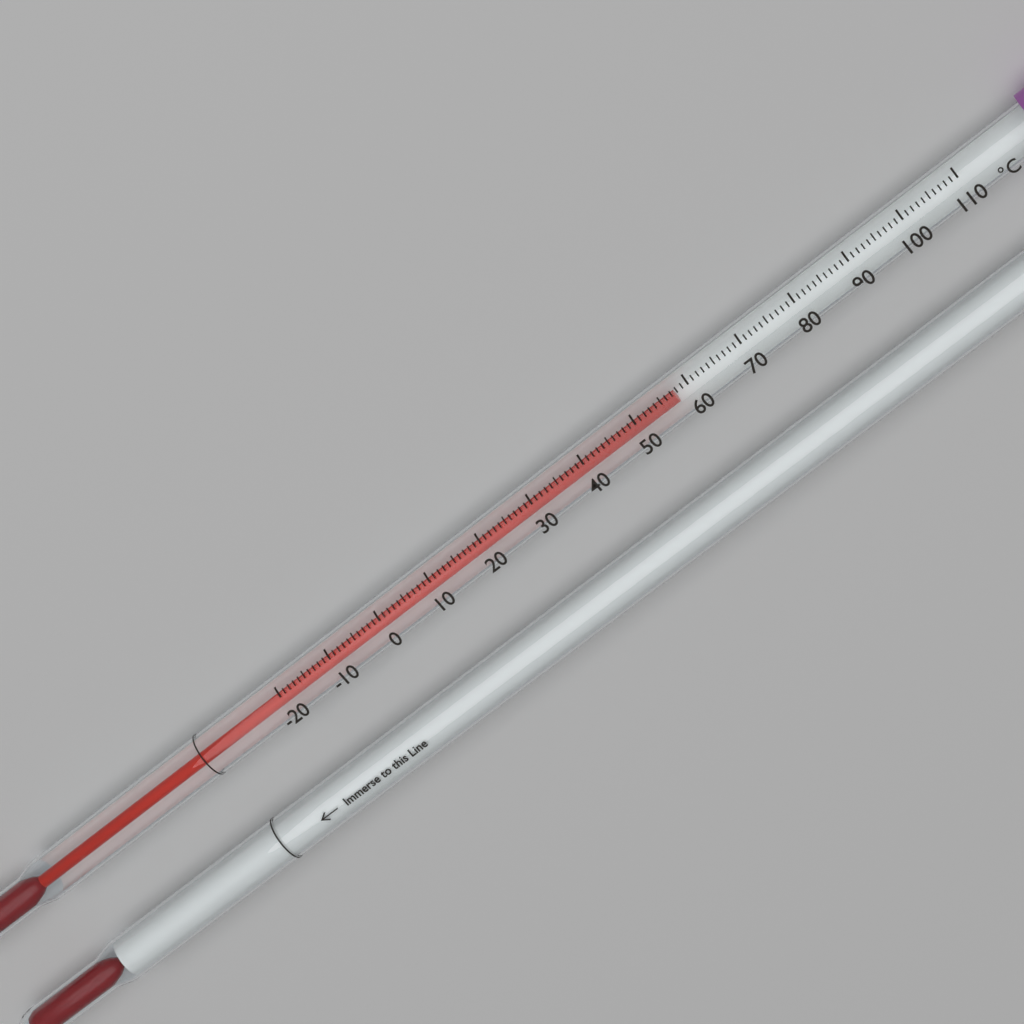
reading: 57 °C
